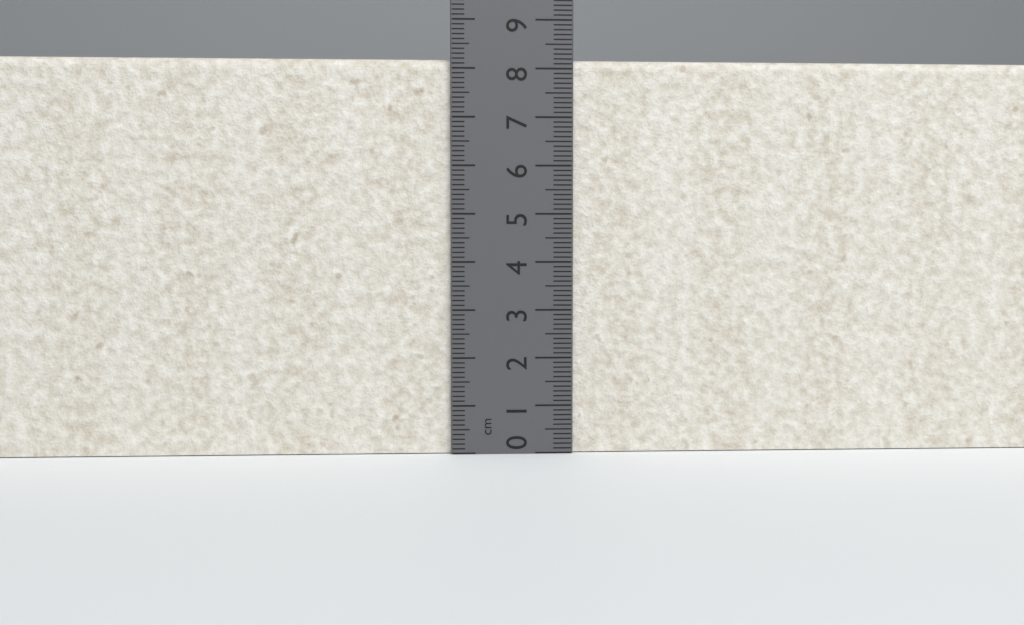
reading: 8.2 cm
